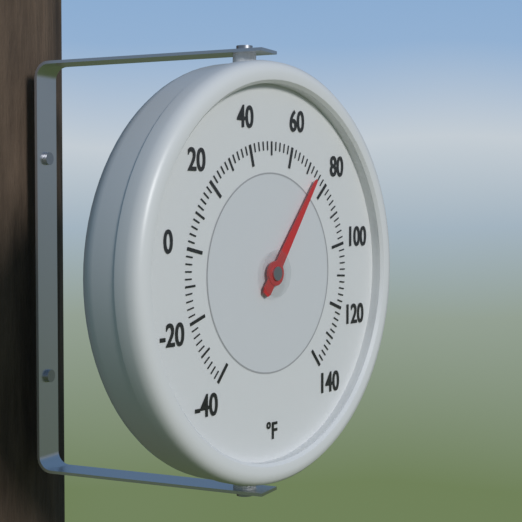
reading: 74 °F
